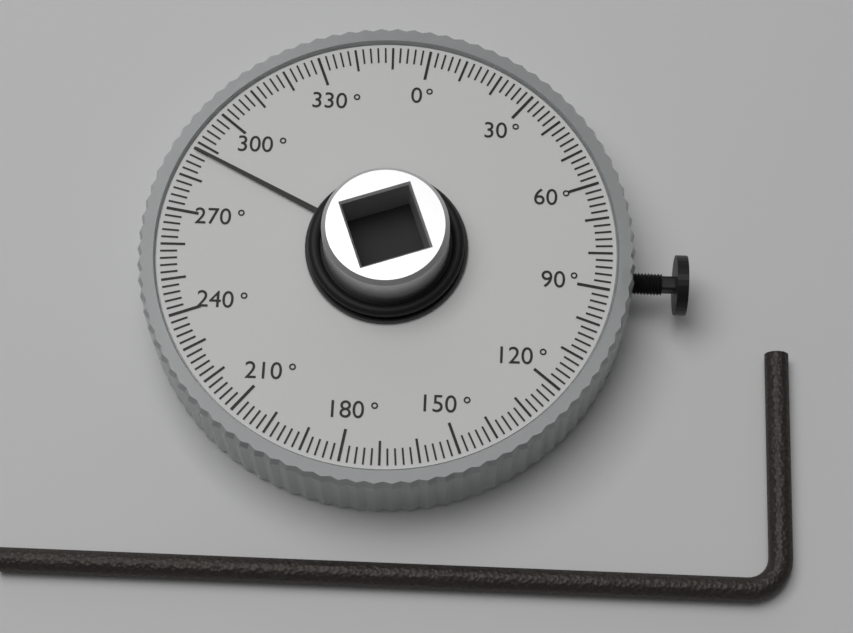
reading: 288 °
